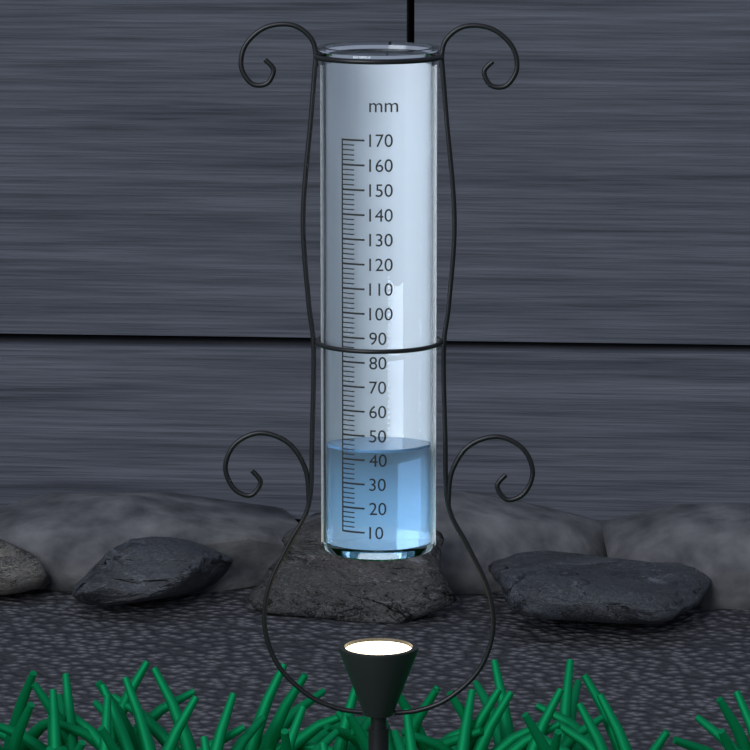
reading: 44 mm
